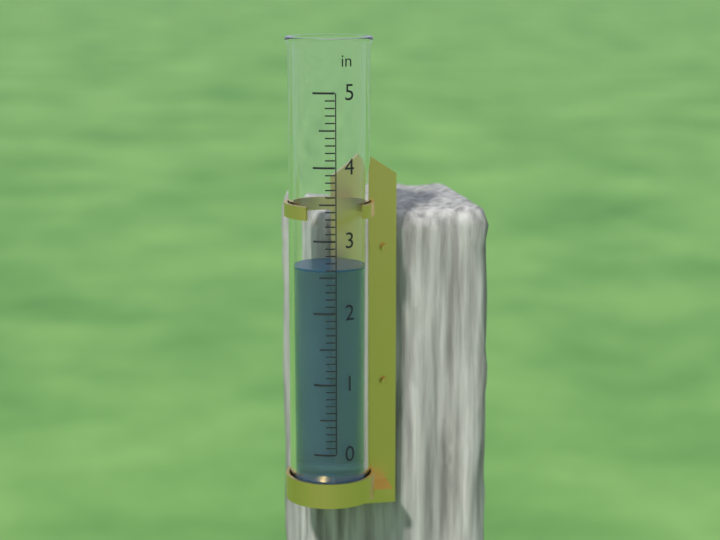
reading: 2.6 in
